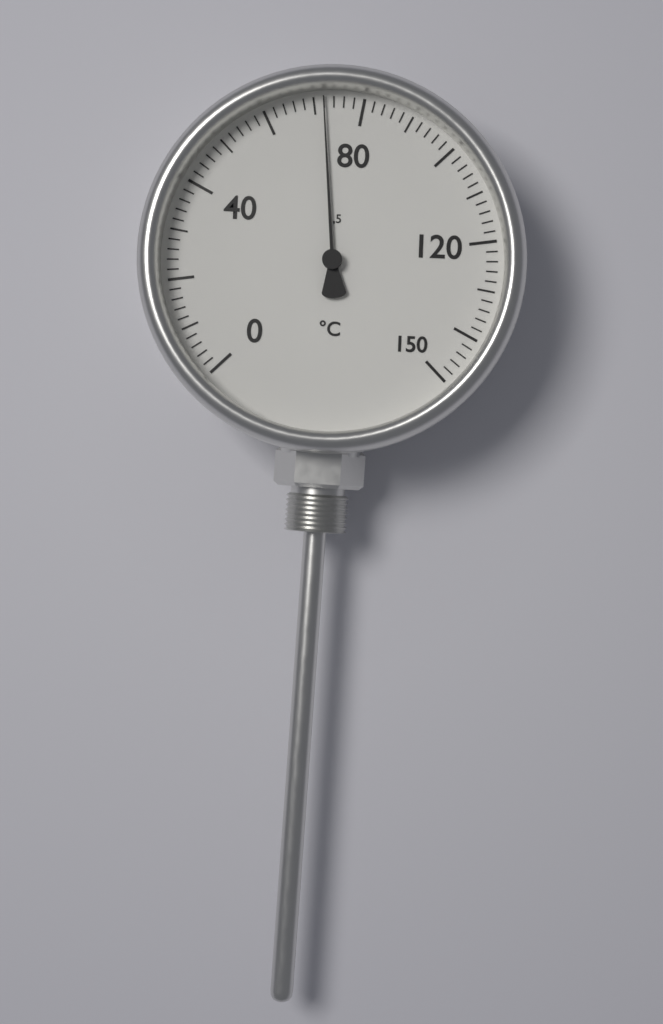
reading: 72 °C
